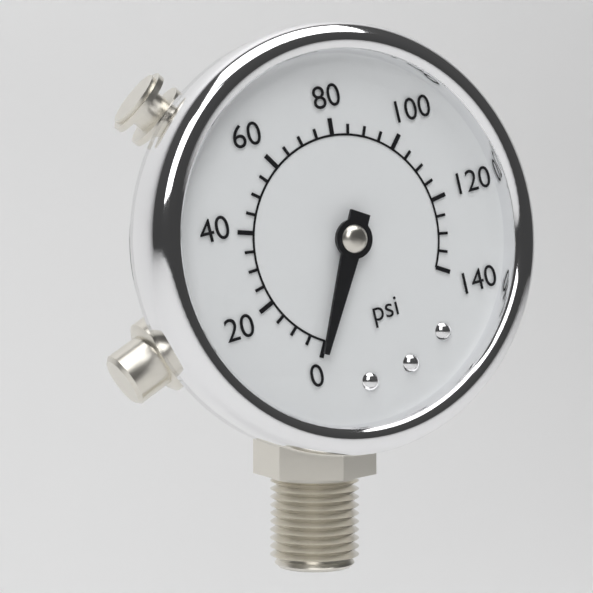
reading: 0 psi
